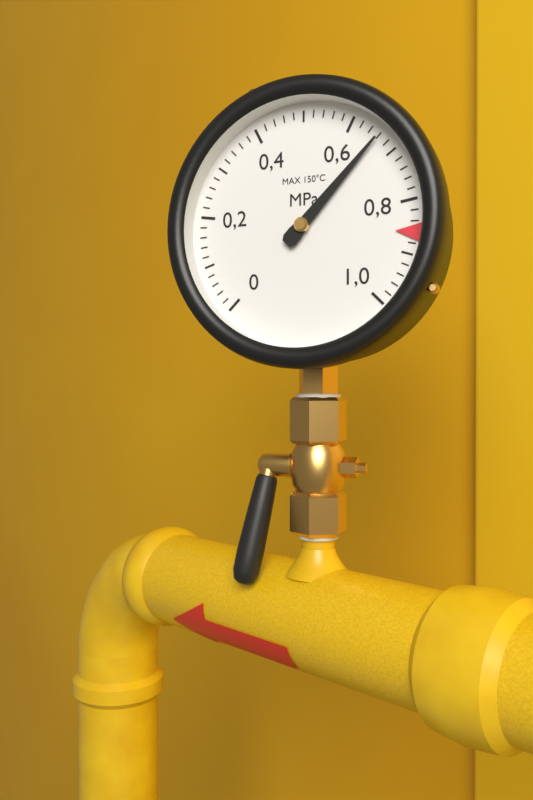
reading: 0.66 MPa
